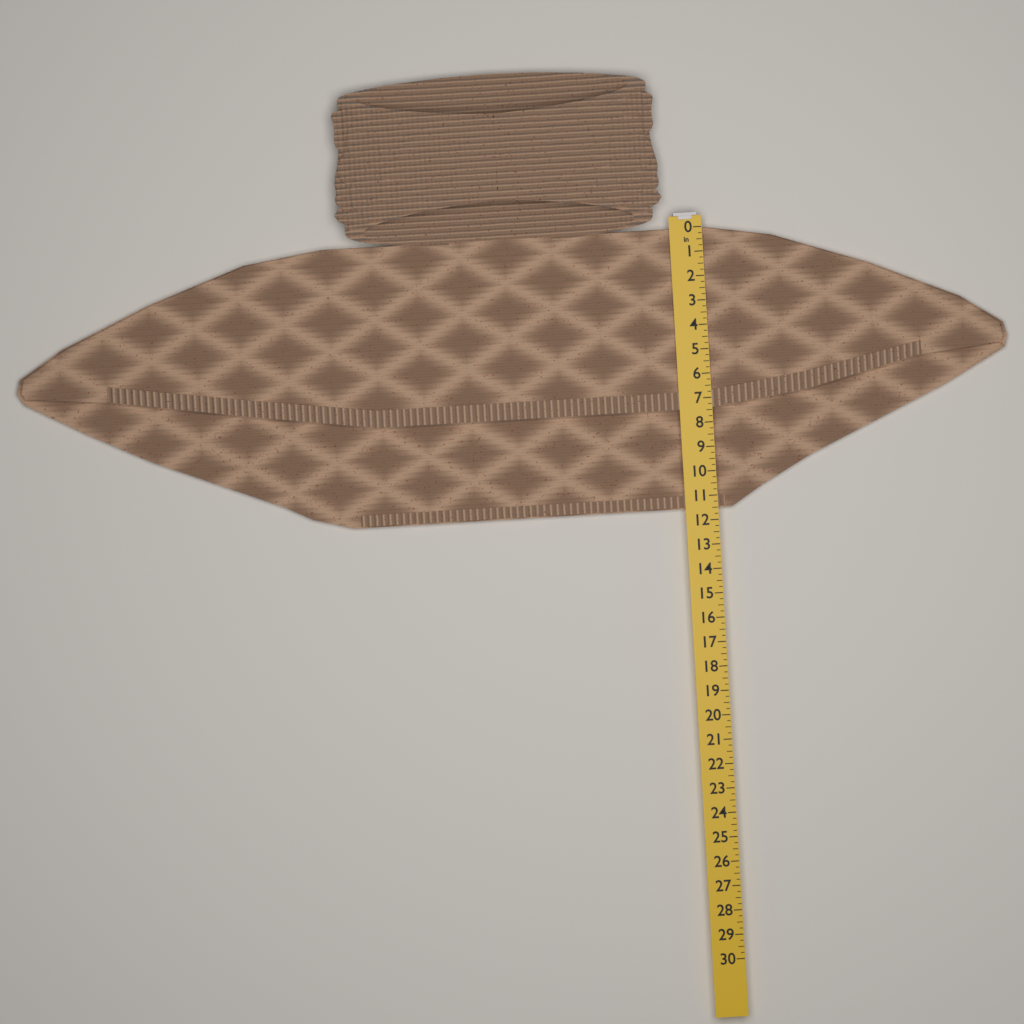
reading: 11.50 in
